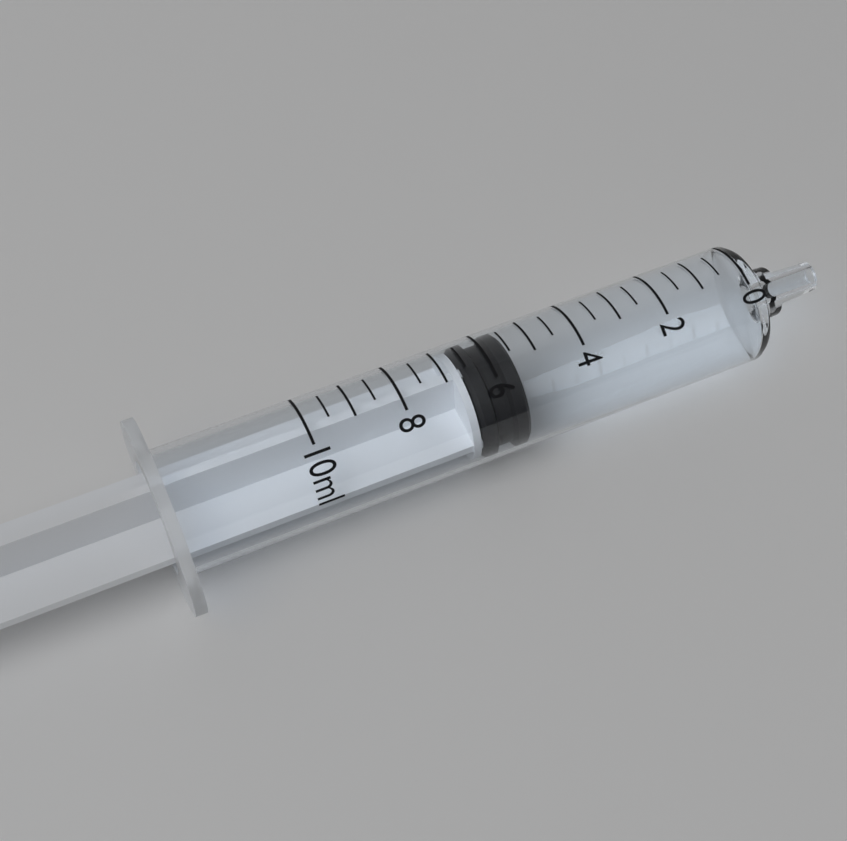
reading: 5.5 ml
